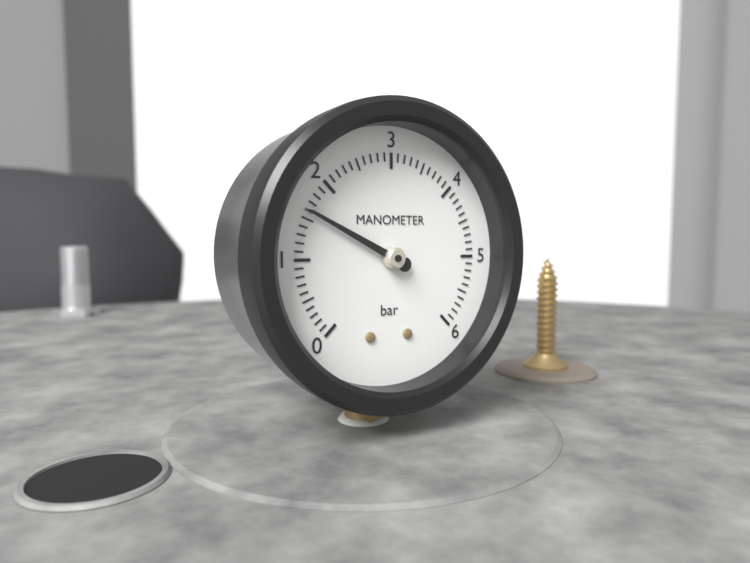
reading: 1.6 bar
